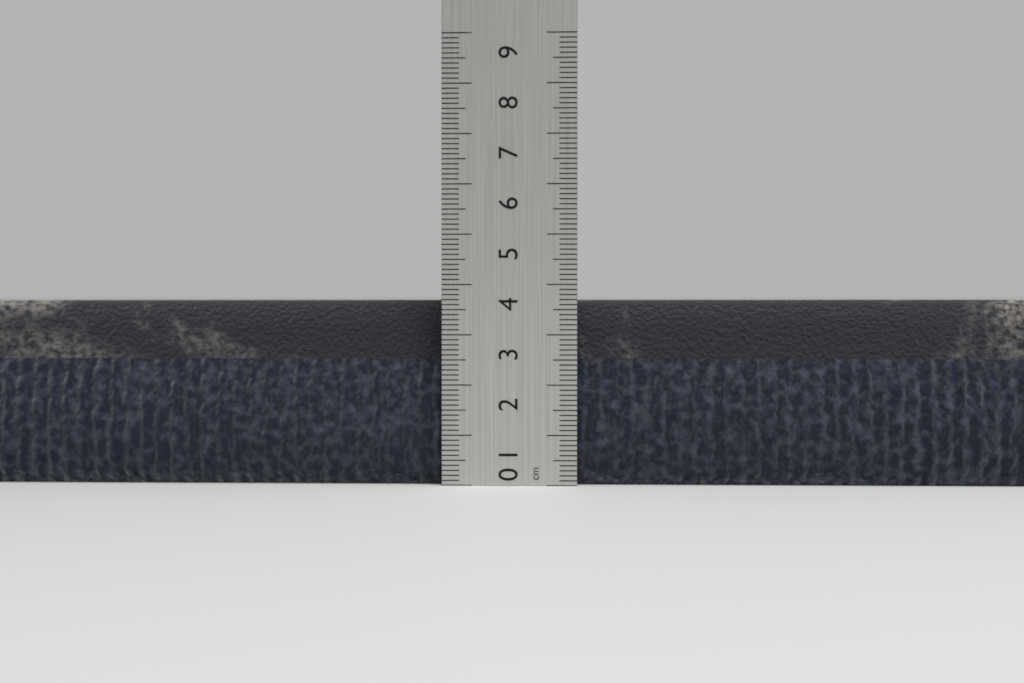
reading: 3.7 cm
